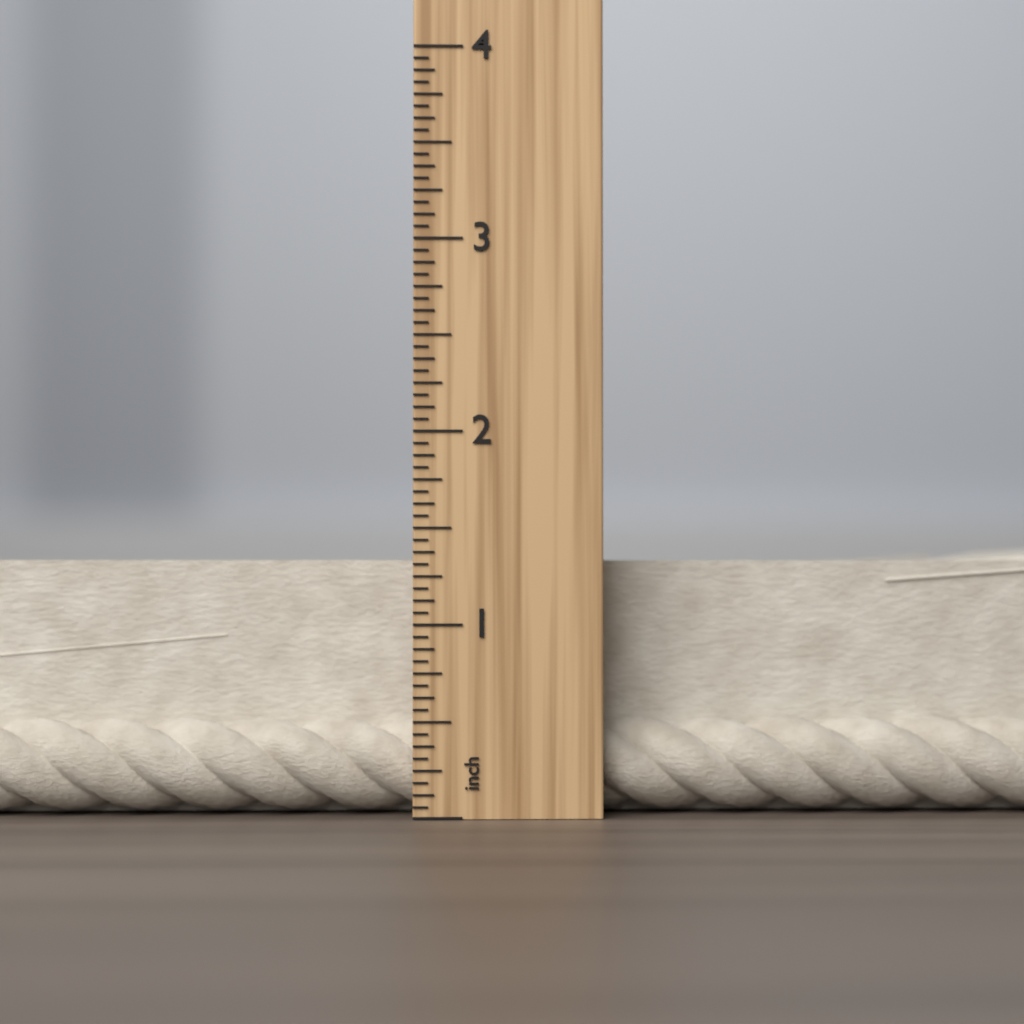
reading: 1.4375 inch
